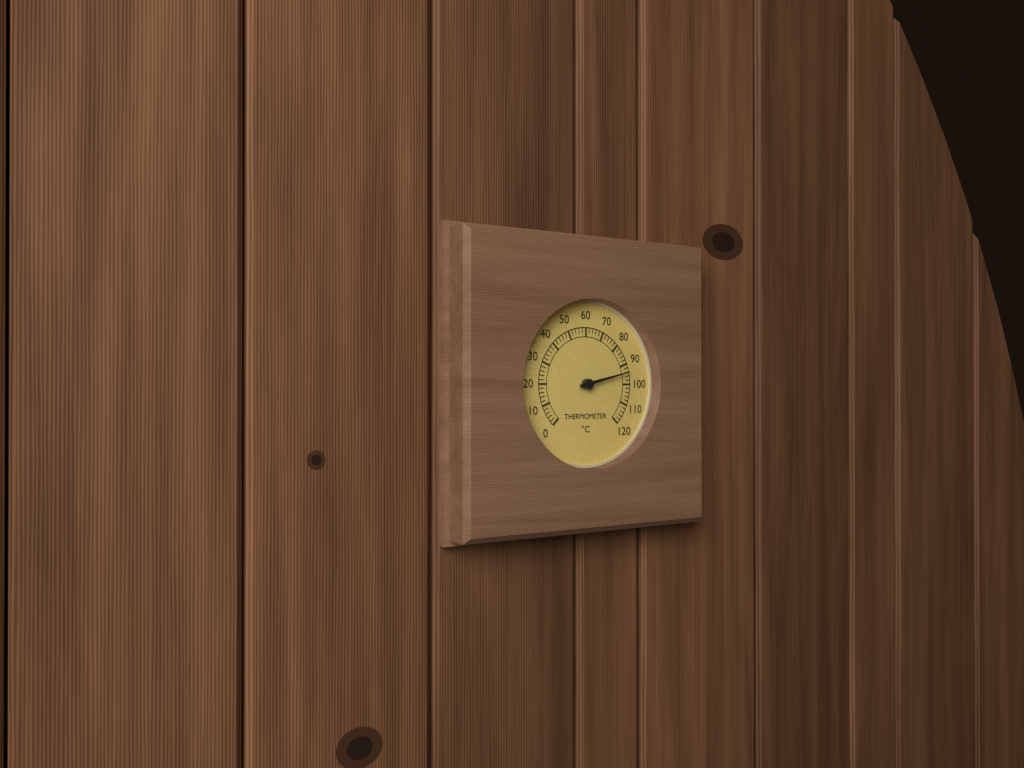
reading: 94 °C
